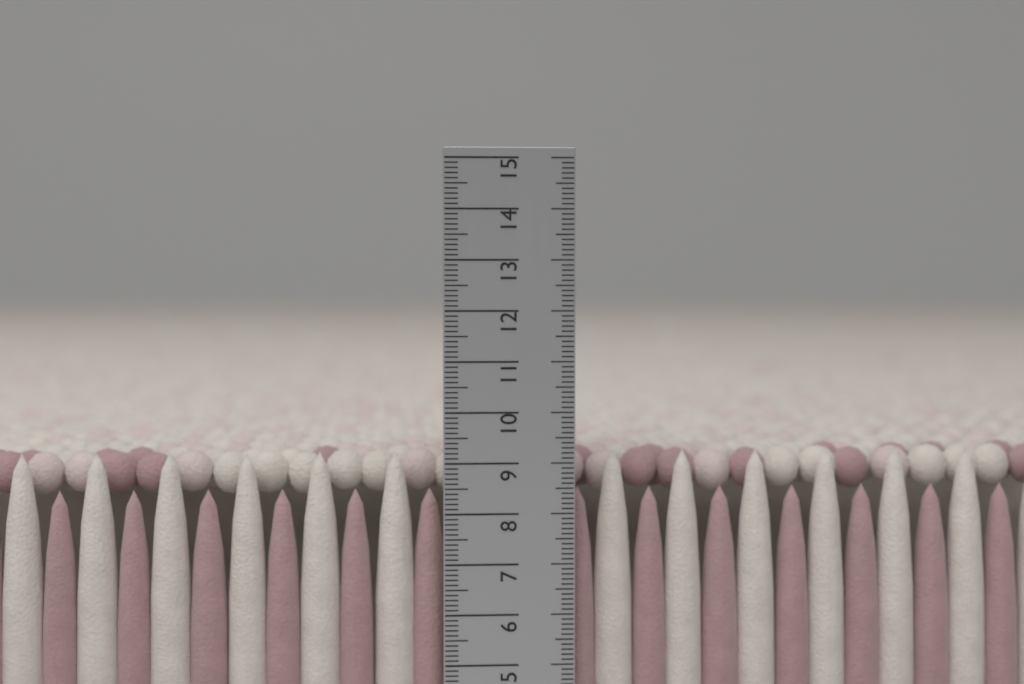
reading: 9.2 cm
